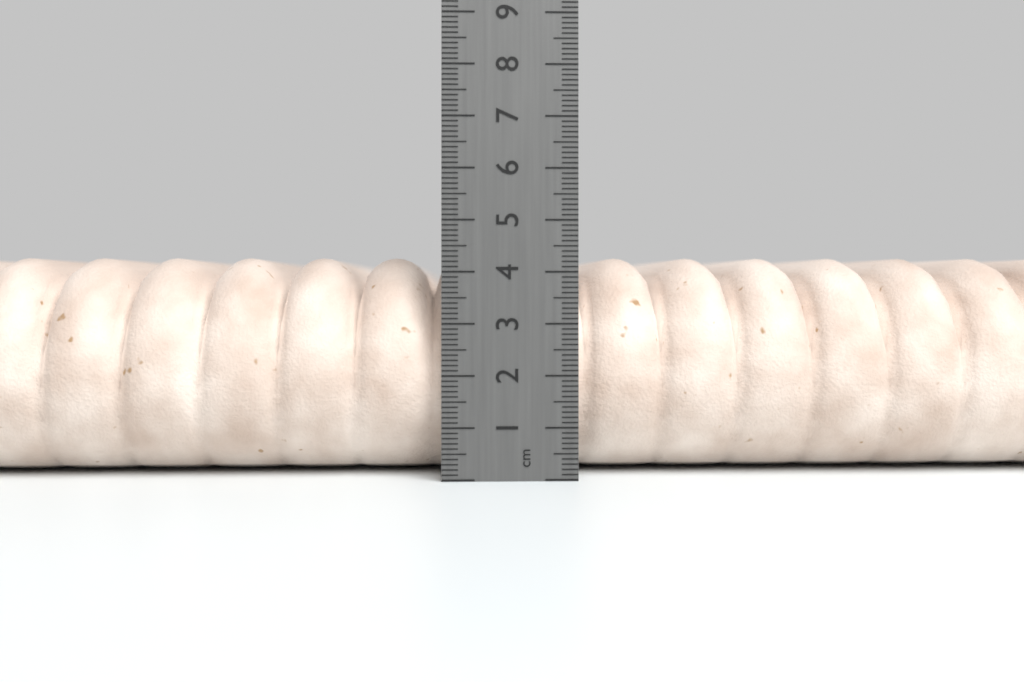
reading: 4.3 cm
